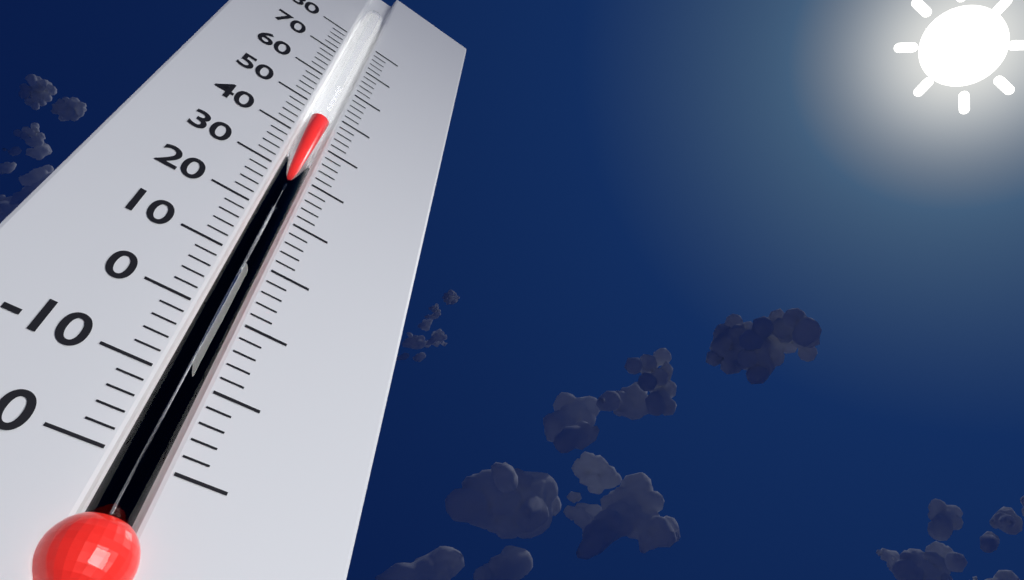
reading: 46 (no unit)
